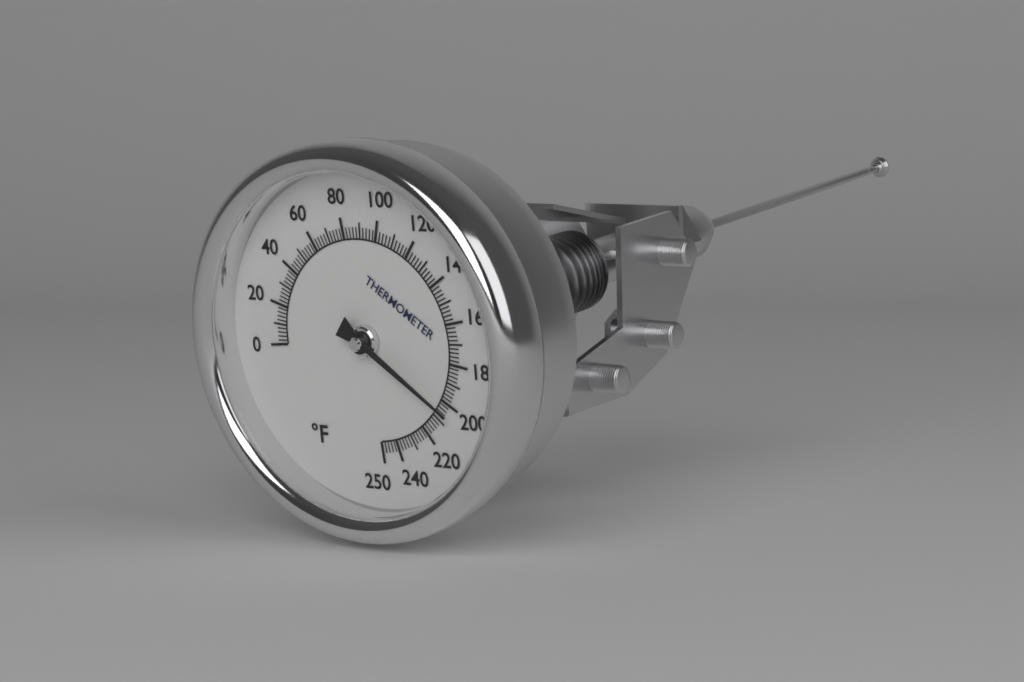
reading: 204 °F
